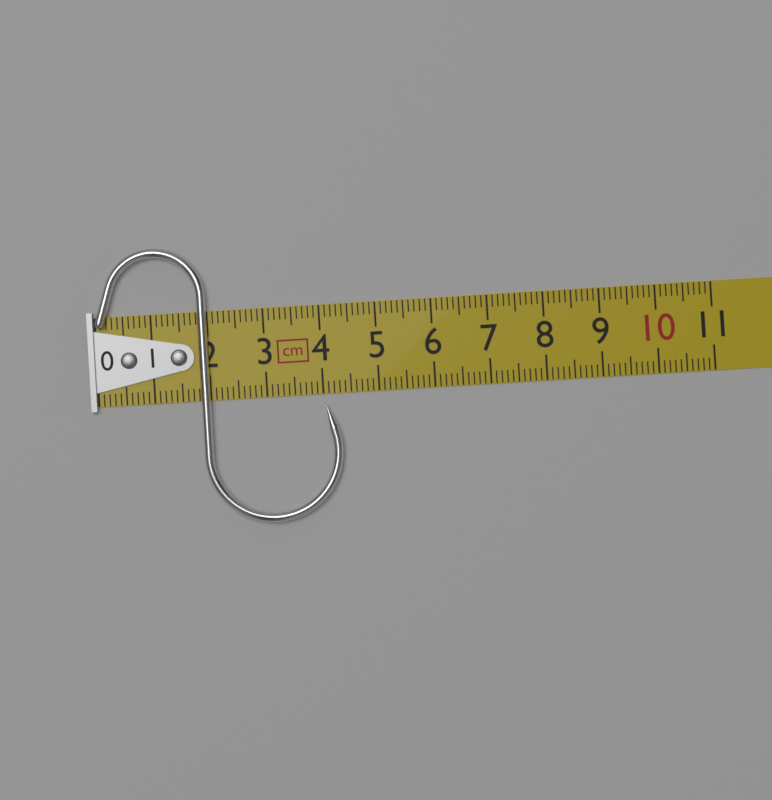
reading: 4.3 cm
